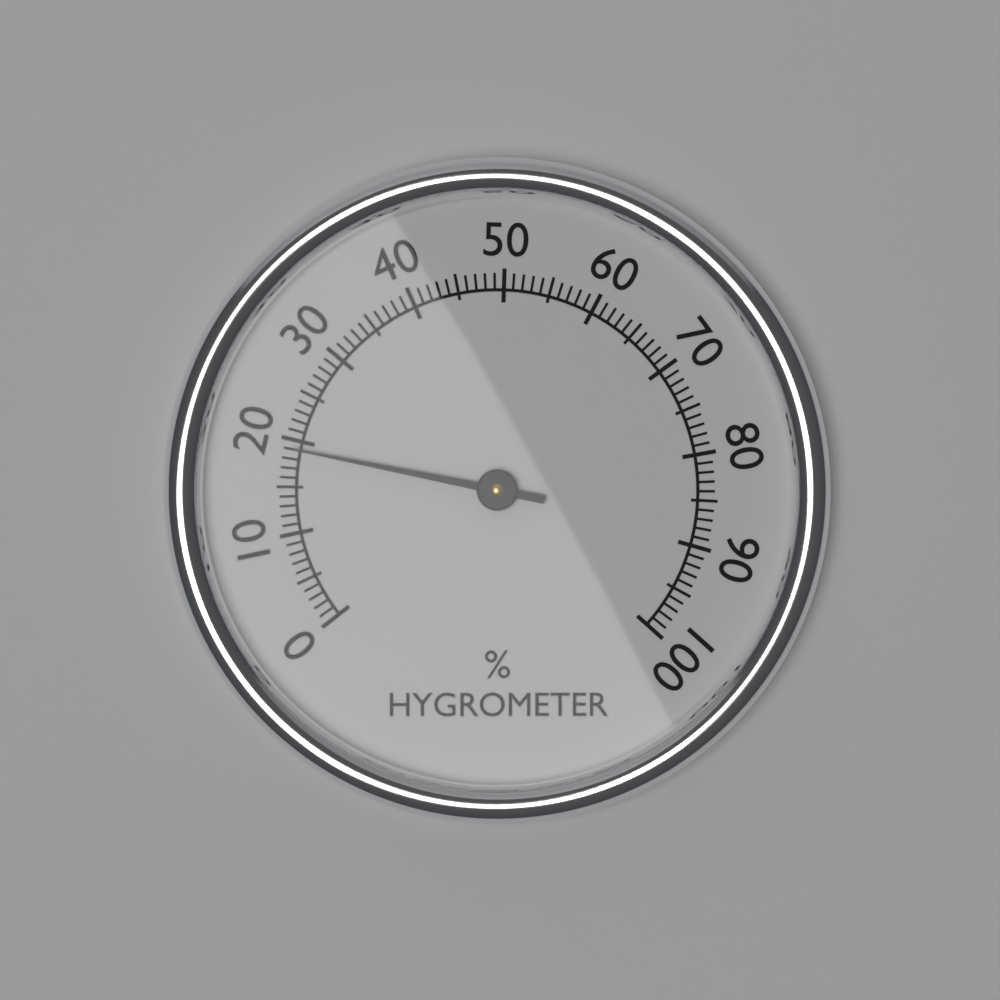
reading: 19 %
